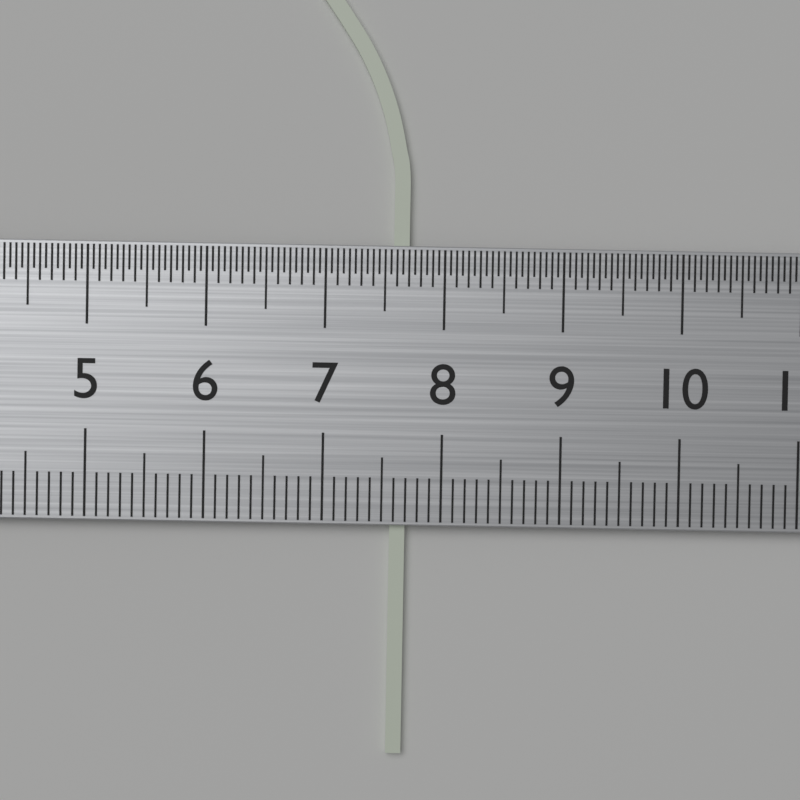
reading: 7.7 cm
